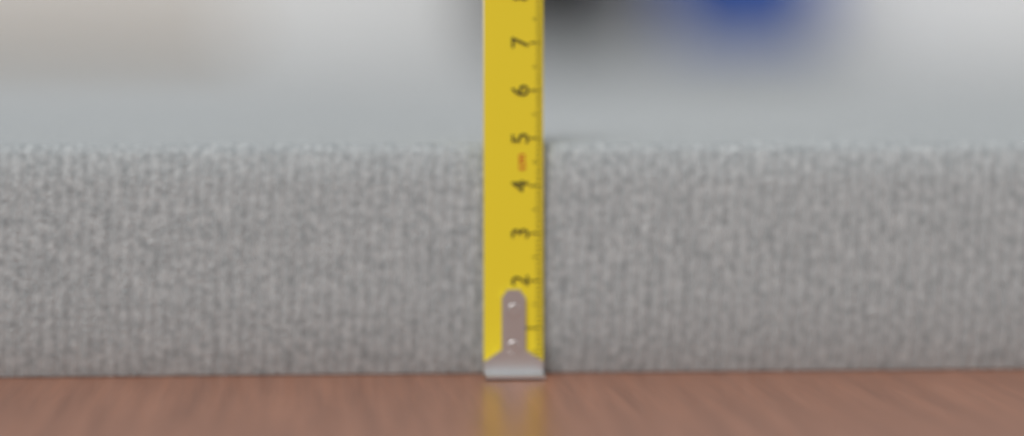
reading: 4.9 cm
